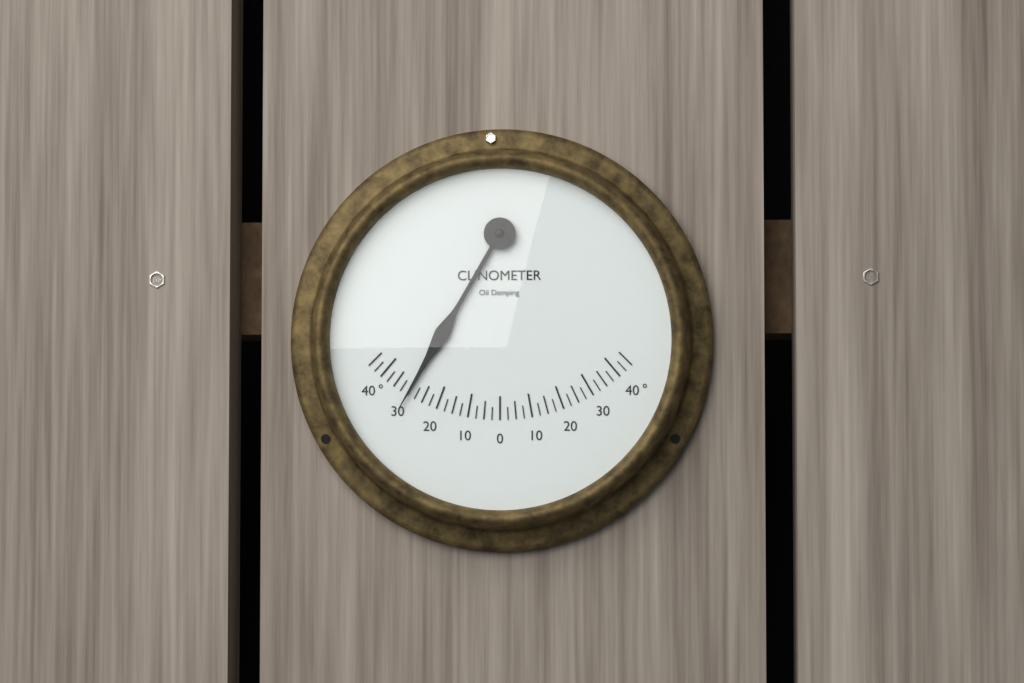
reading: -30.0 °
